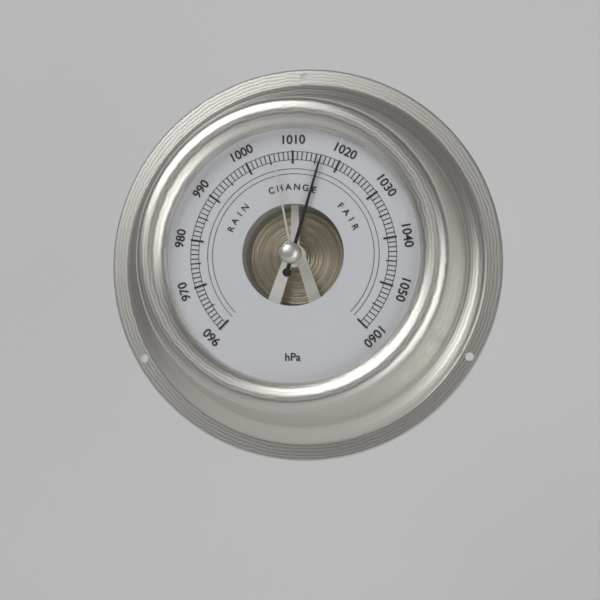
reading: 1016 hPa
